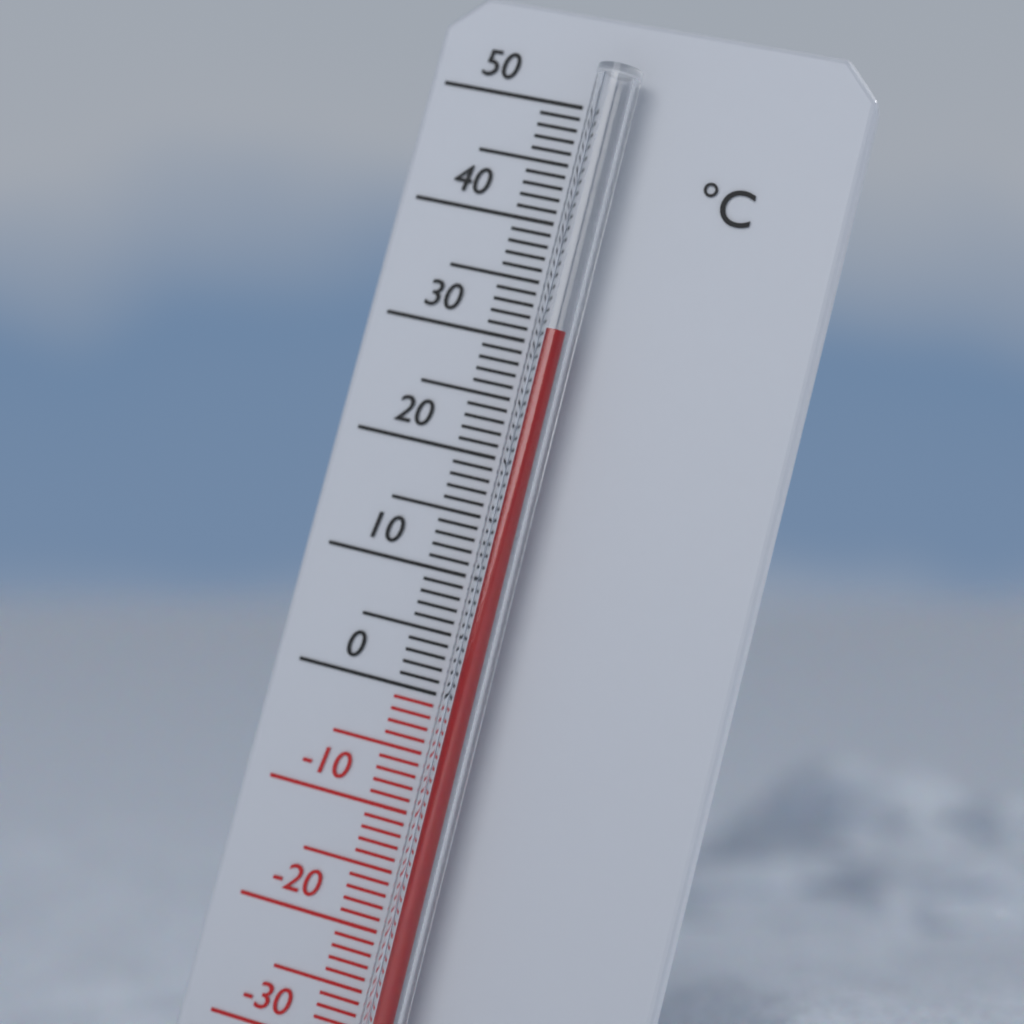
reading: 31 °C
